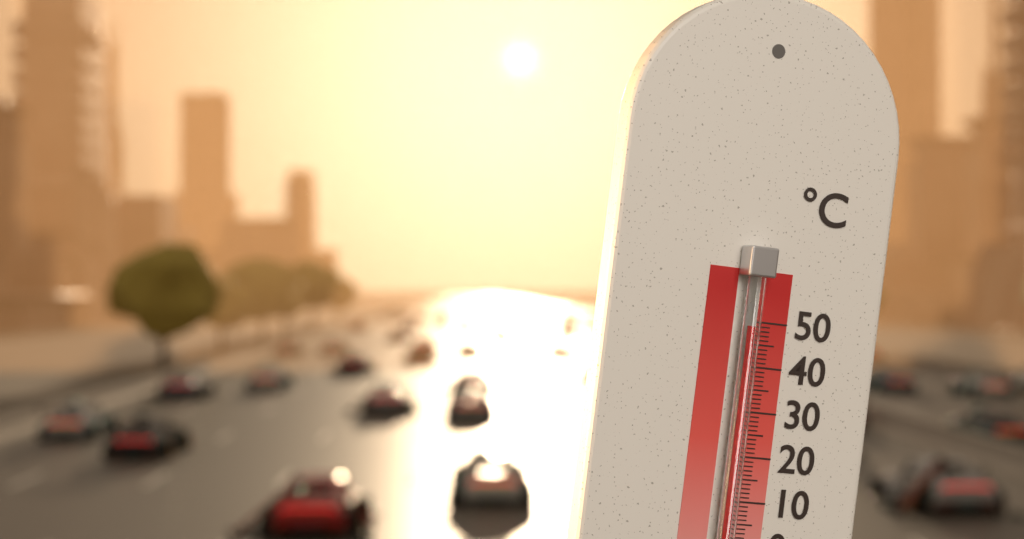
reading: 49 °C
